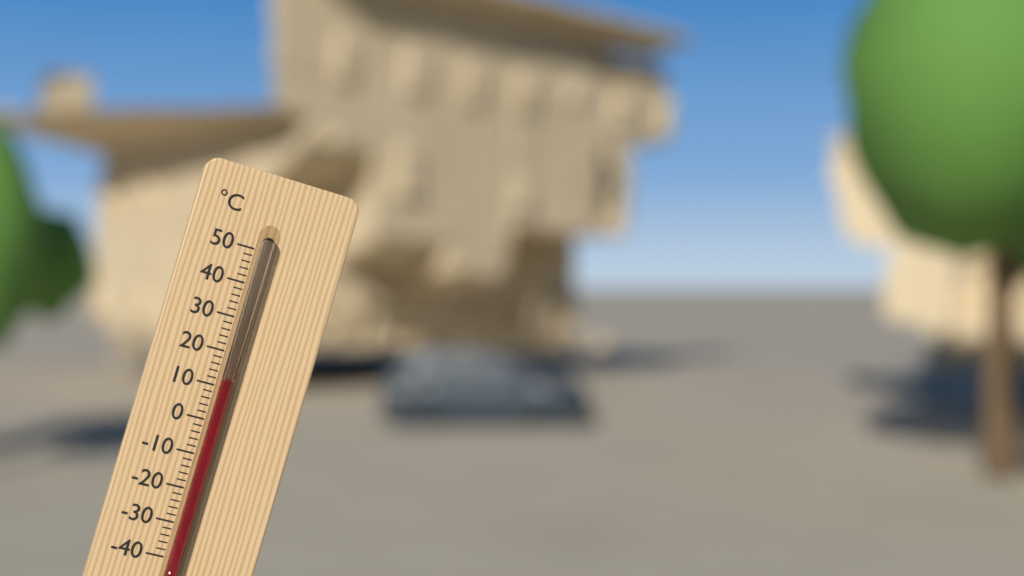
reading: 12 °C
